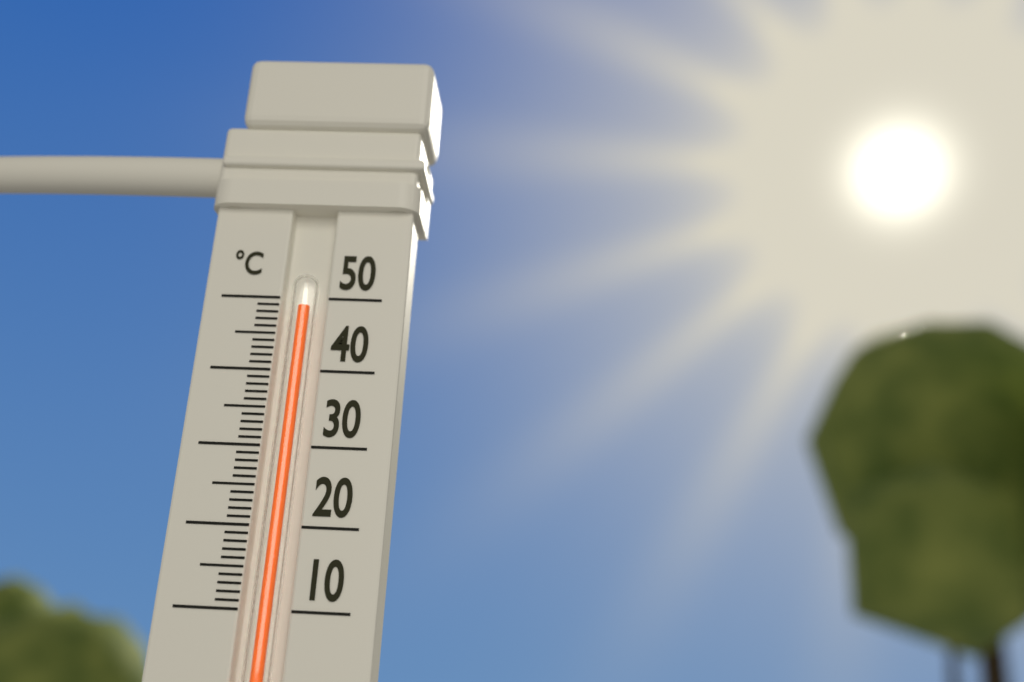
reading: 49 °C
